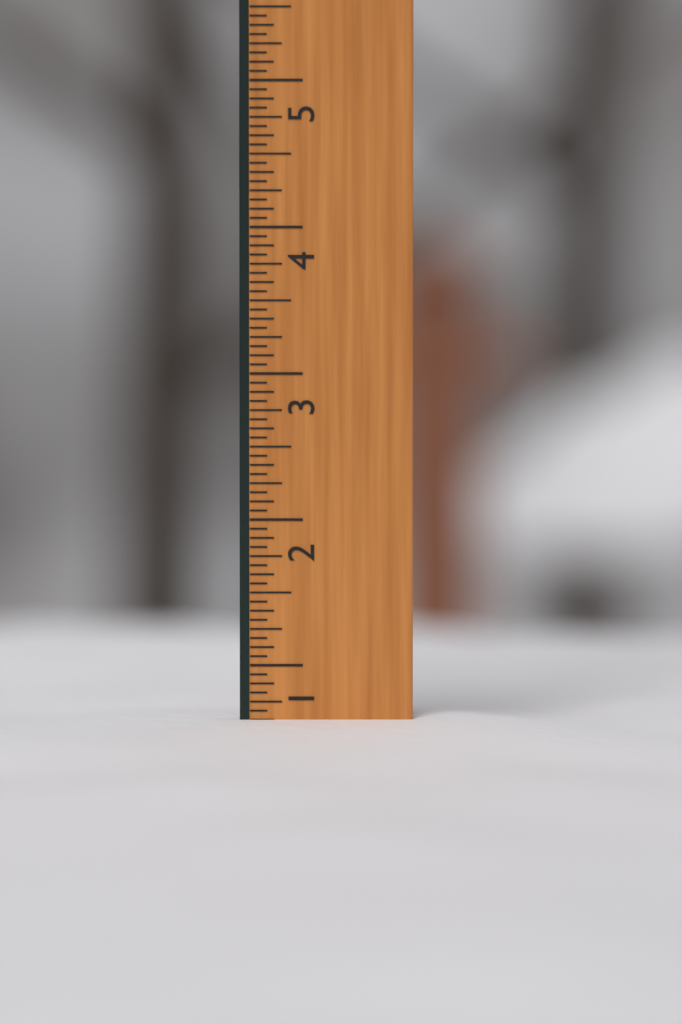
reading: 0.6250 in
